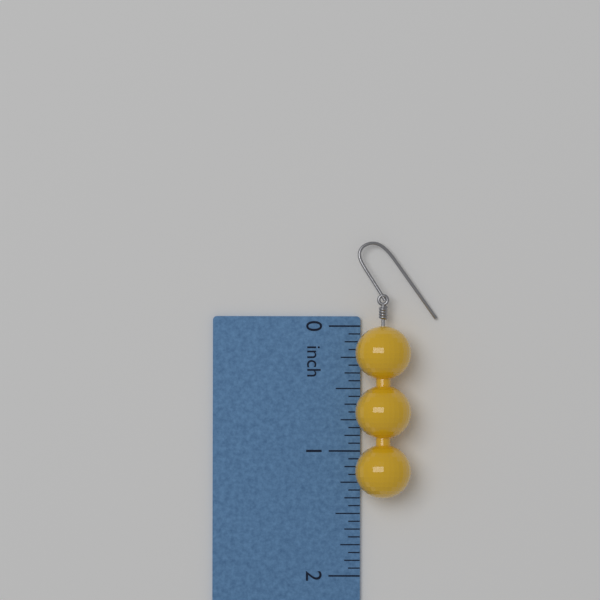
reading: 1.3750 inch
